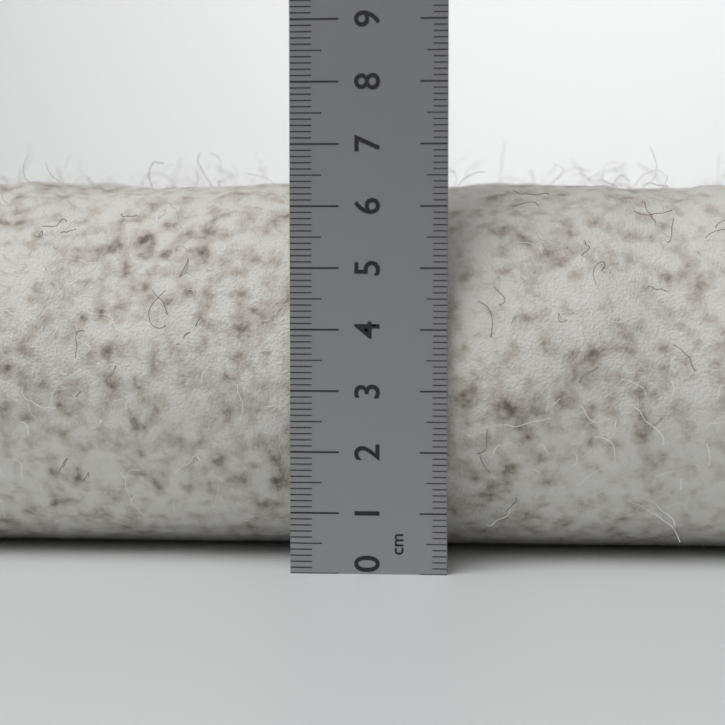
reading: 6.6 cm
